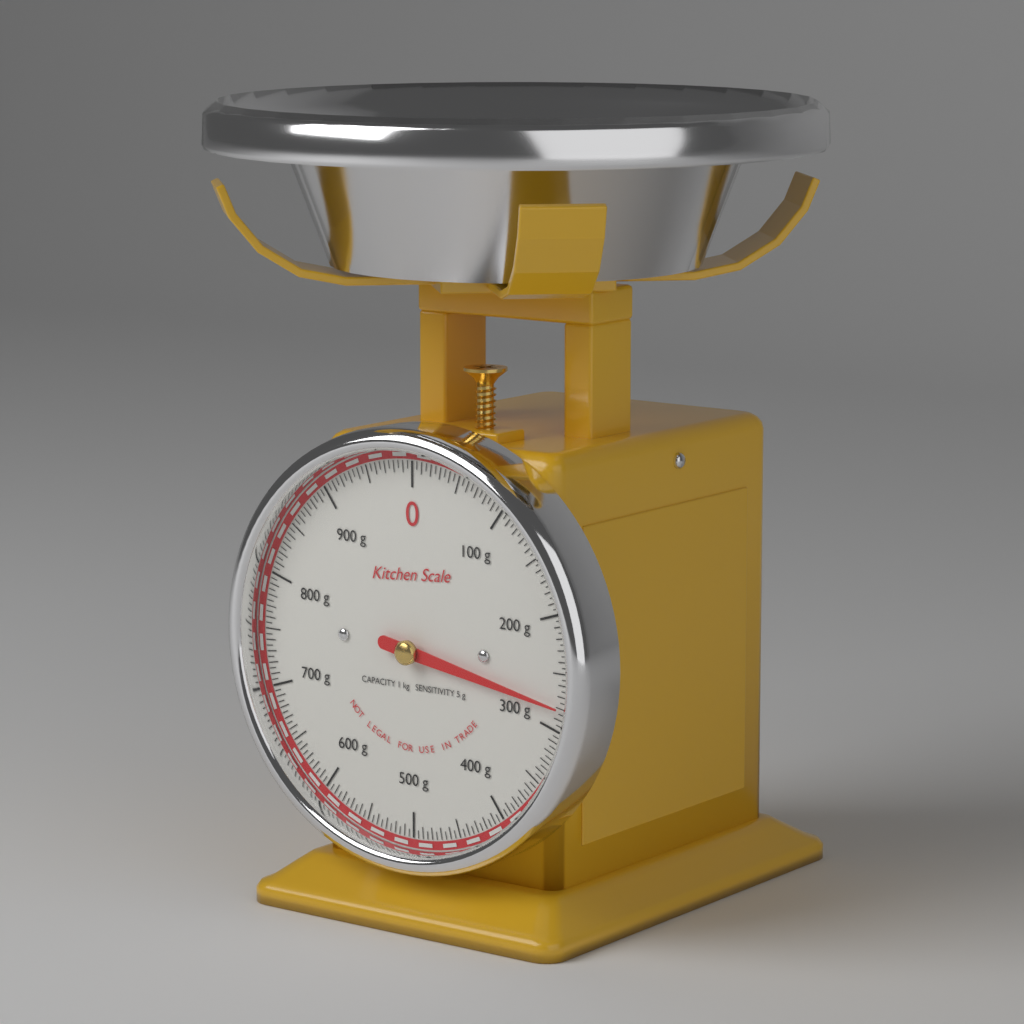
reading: 280 g
